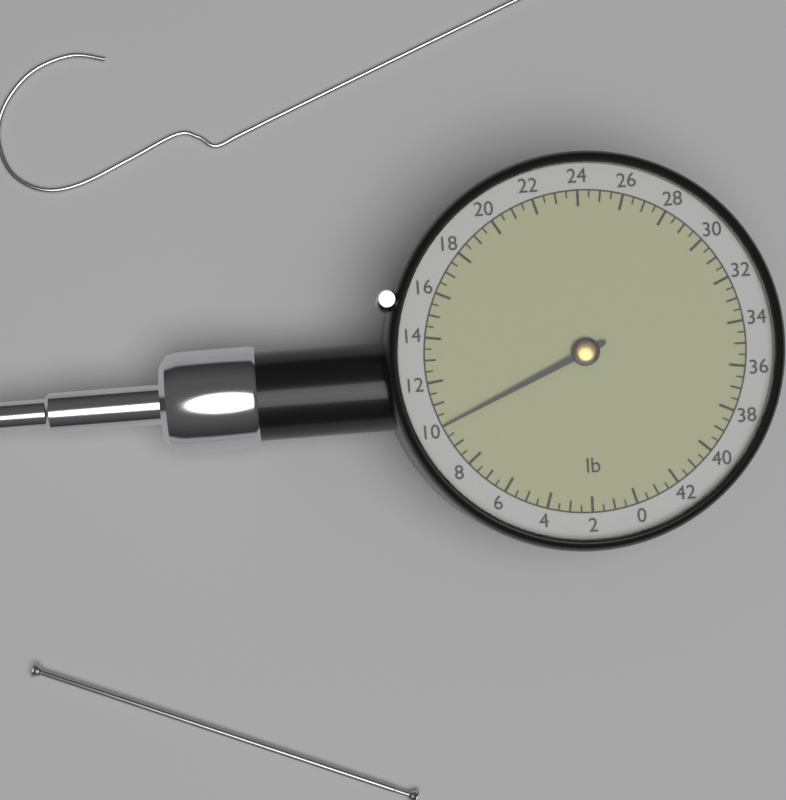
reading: 10.0 lb
